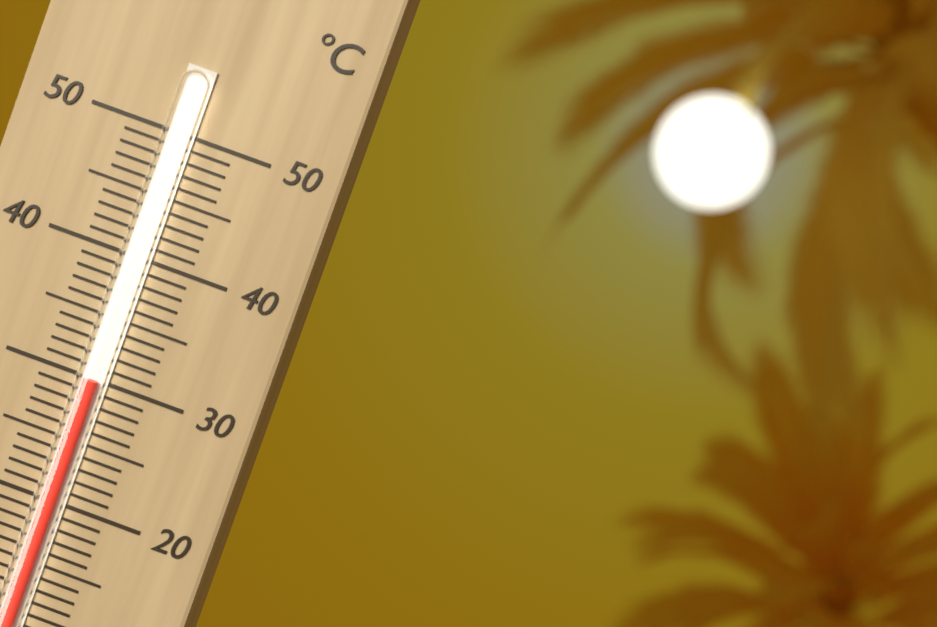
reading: 30 °C
